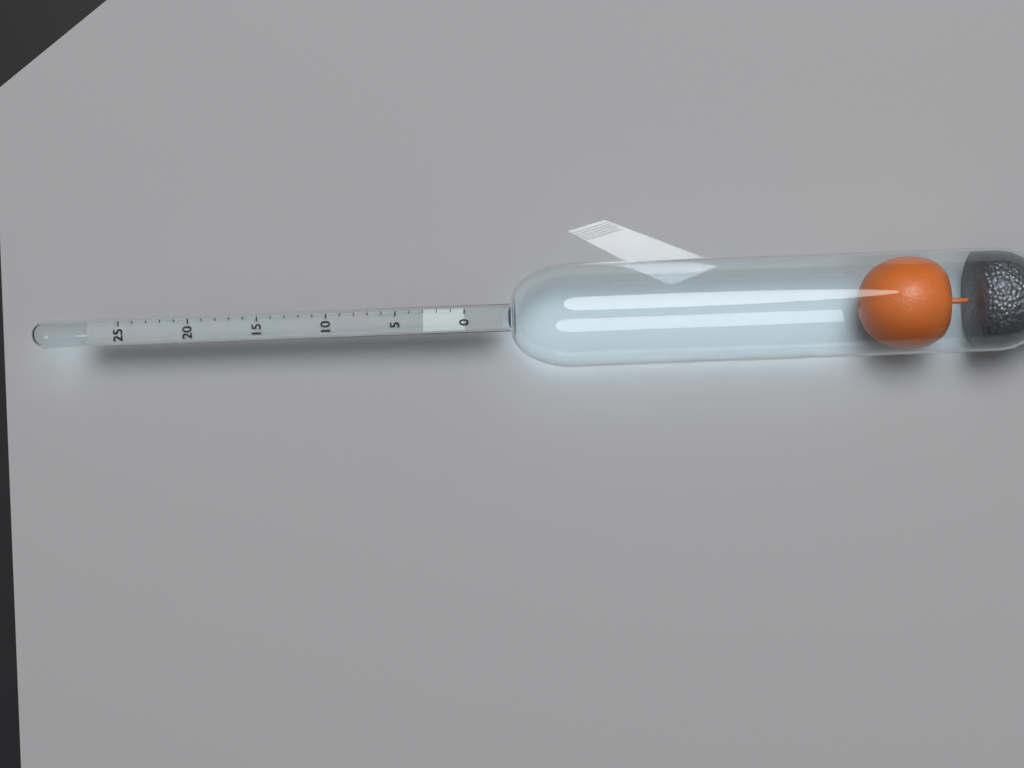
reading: 3 (no unit)
